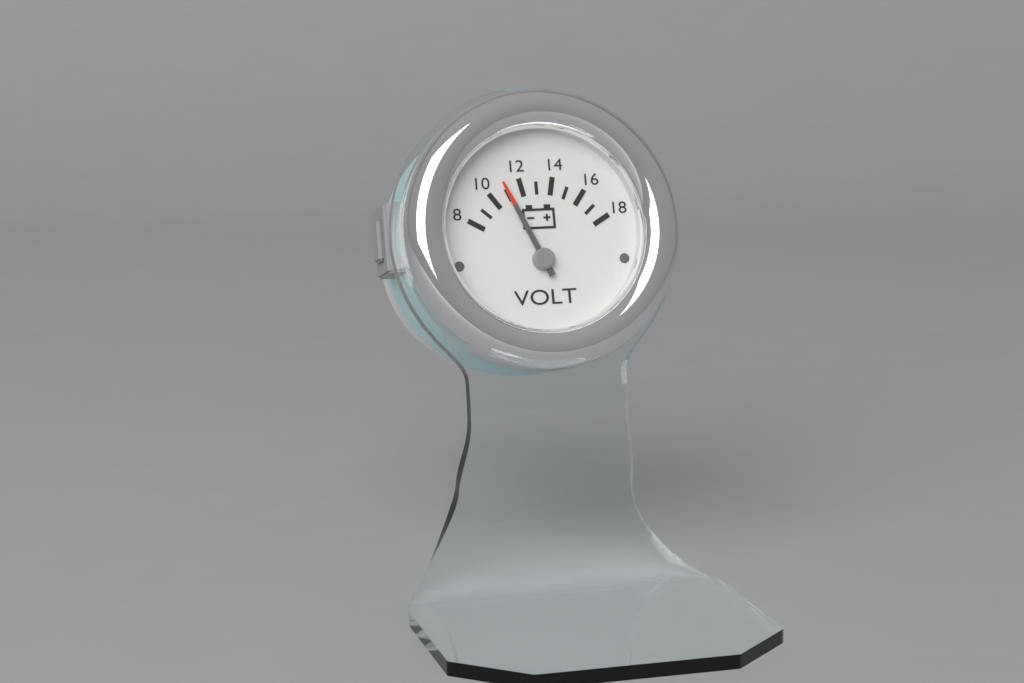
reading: 11 V
